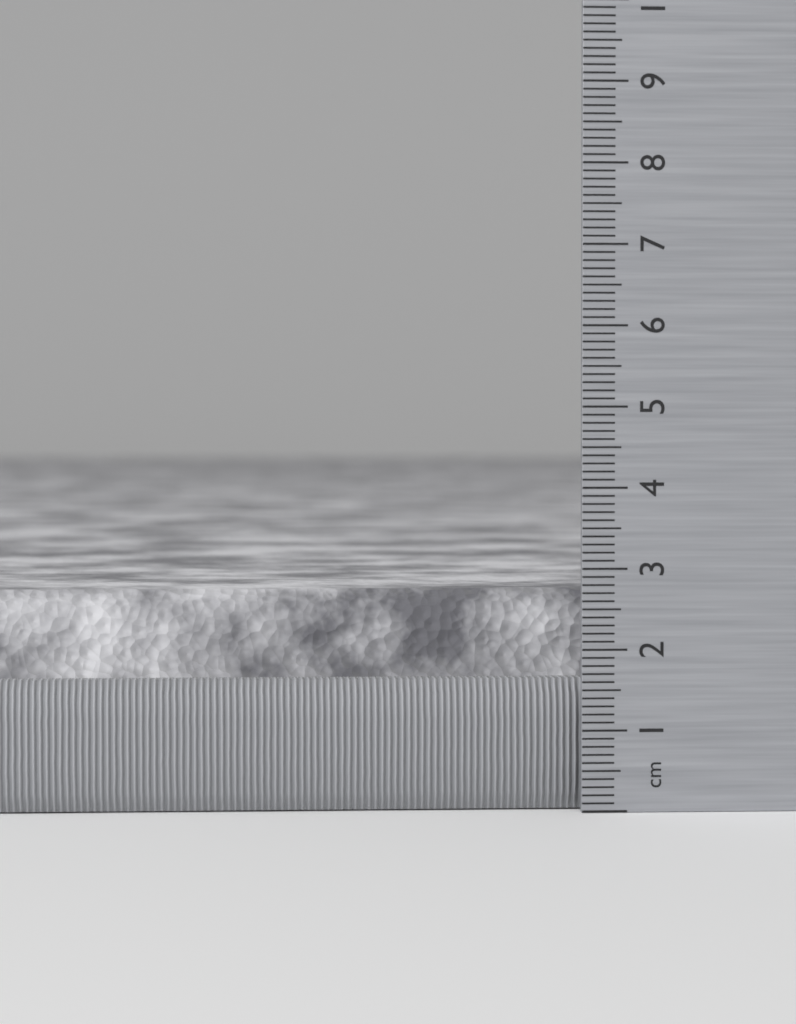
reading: 2.7 cm
